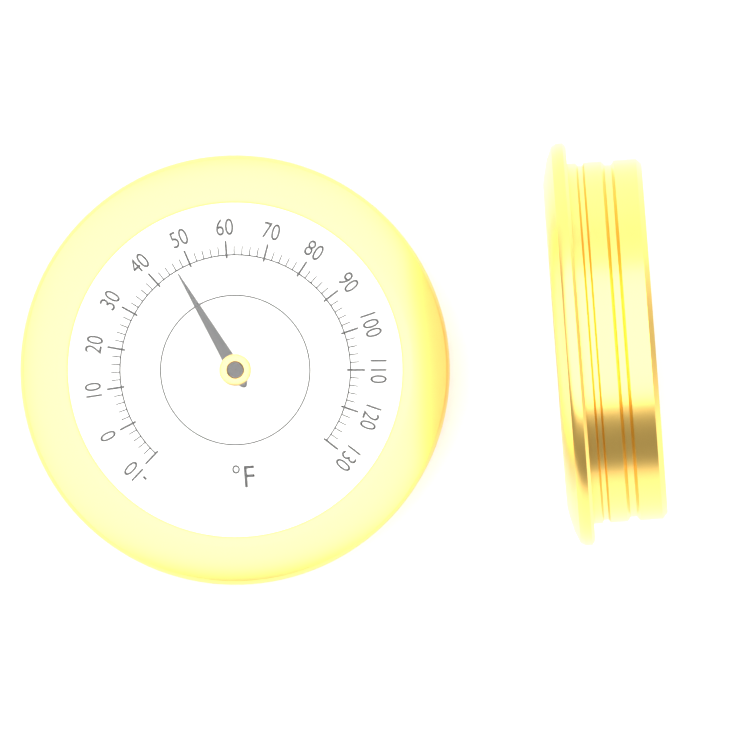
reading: 46 °F
